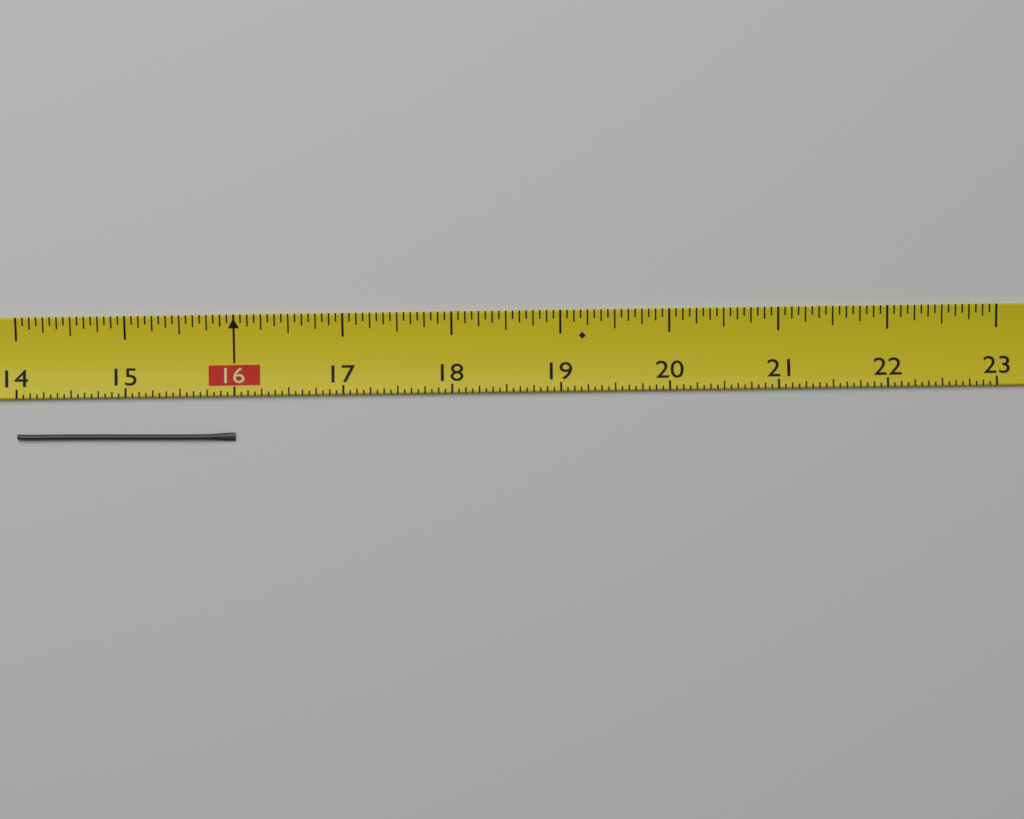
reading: 16.0000 (no unit)
